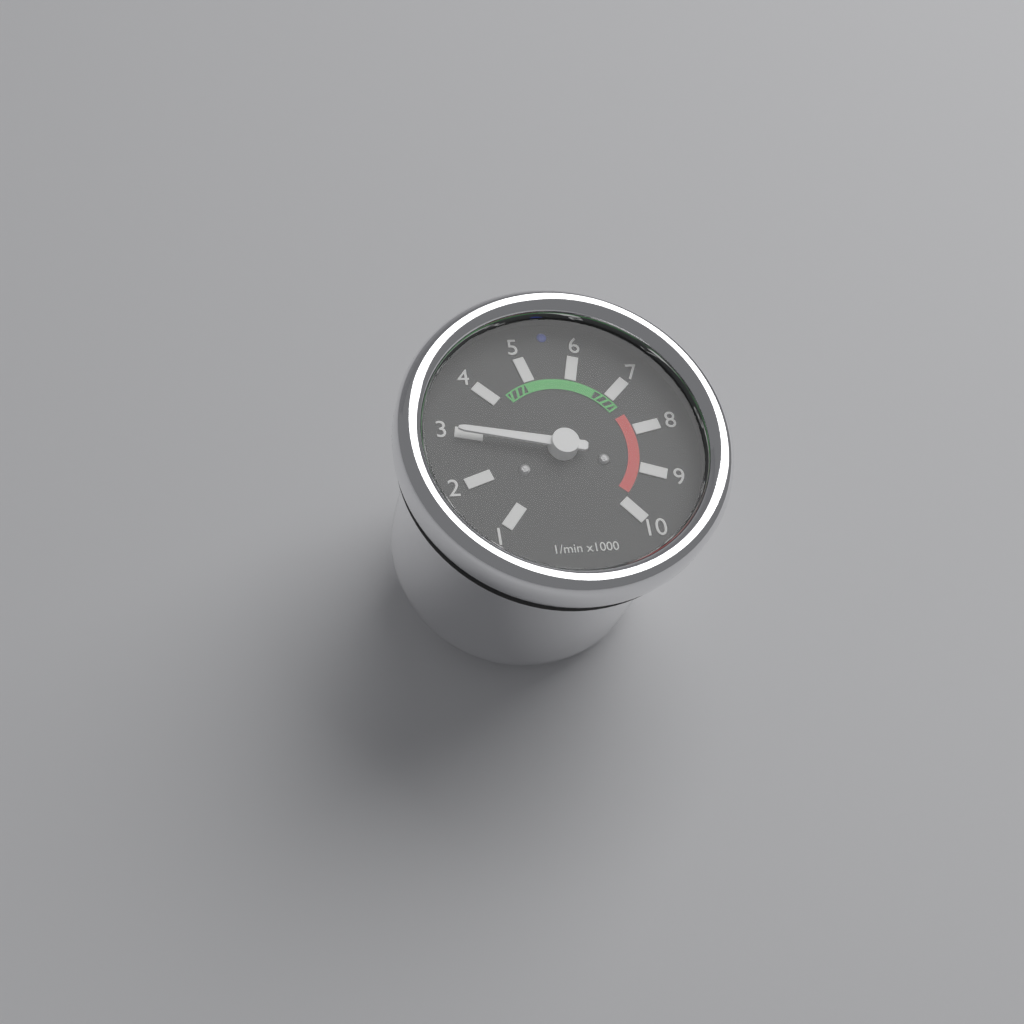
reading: 3000 1/min
